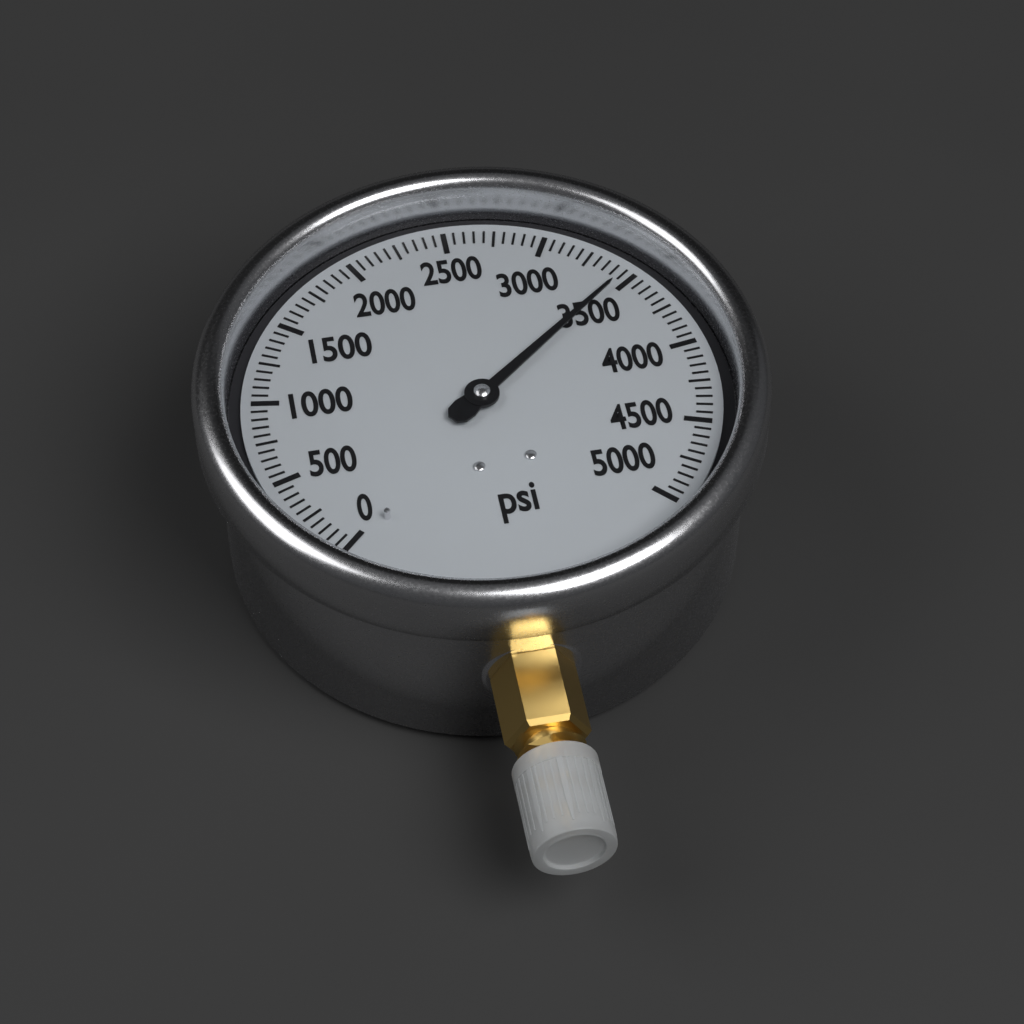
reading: 3450 psi
